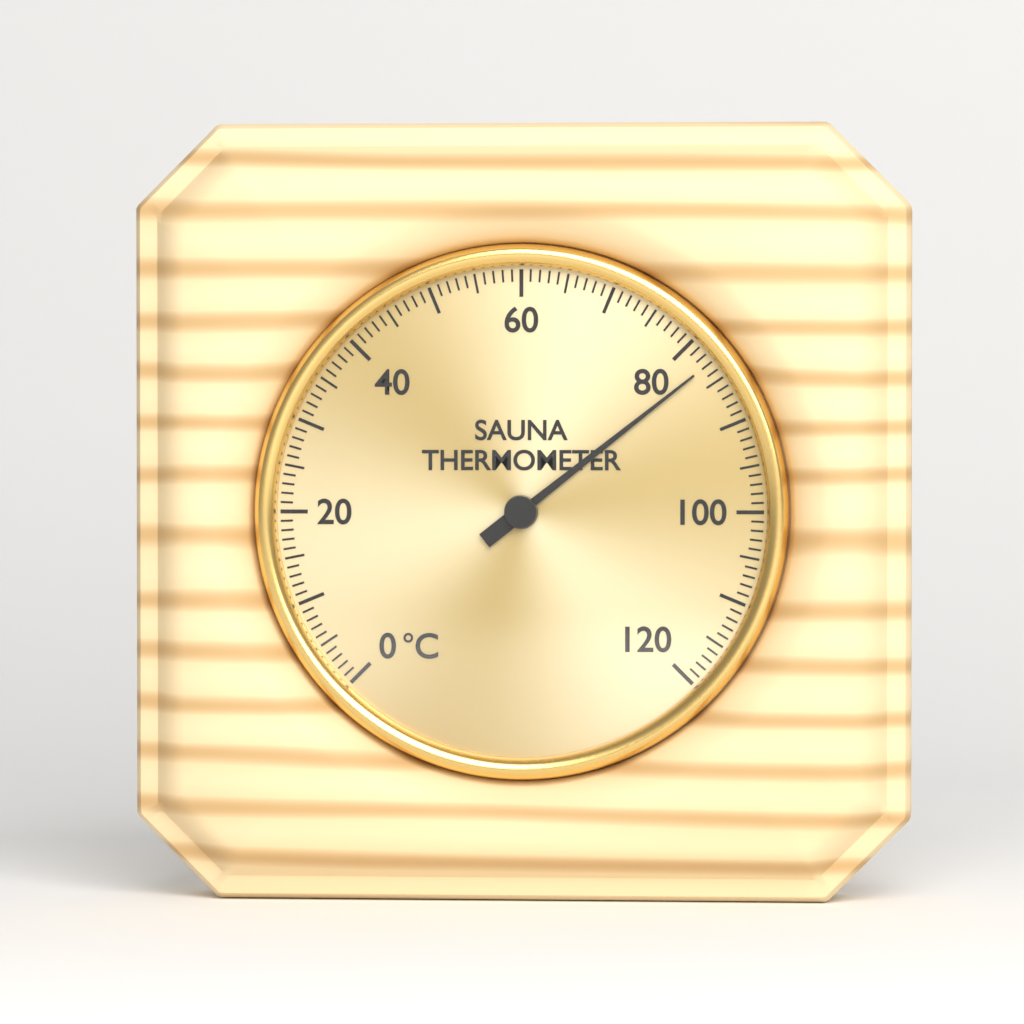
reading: 83 °C
